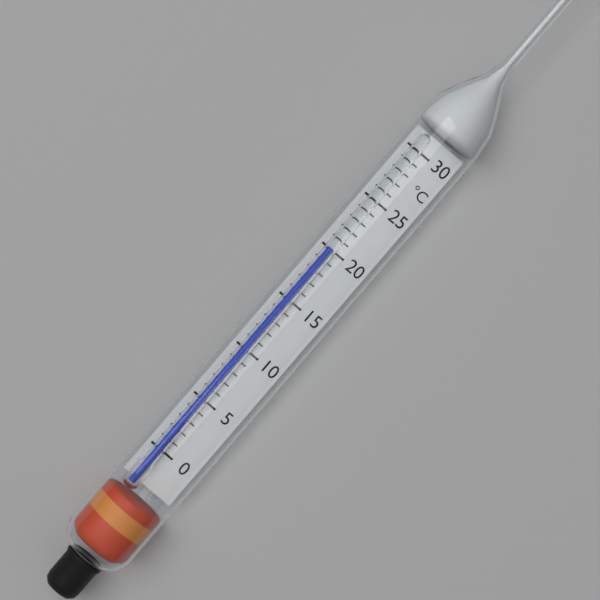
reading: 20 °C
